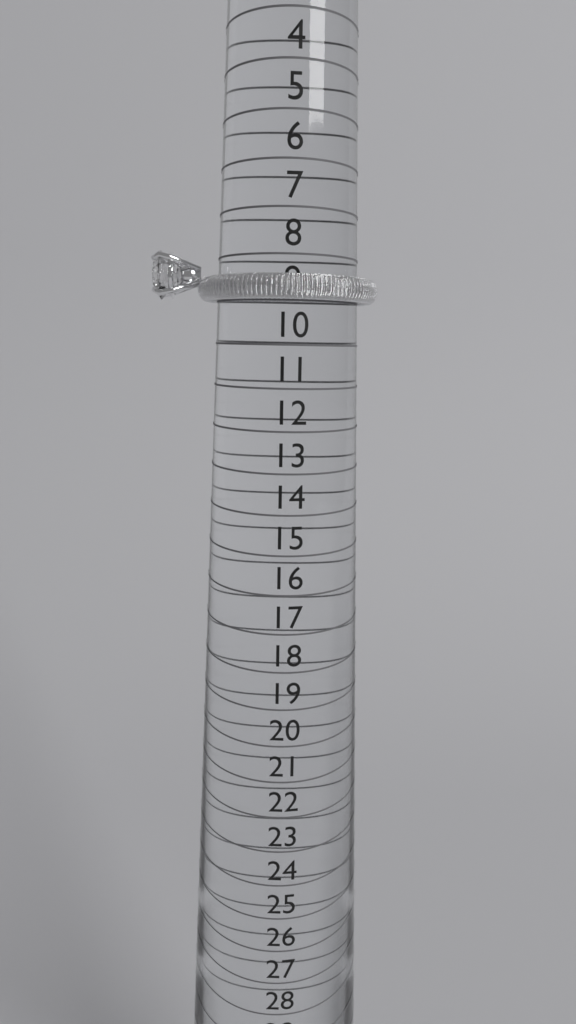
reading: 9 (no unit)
